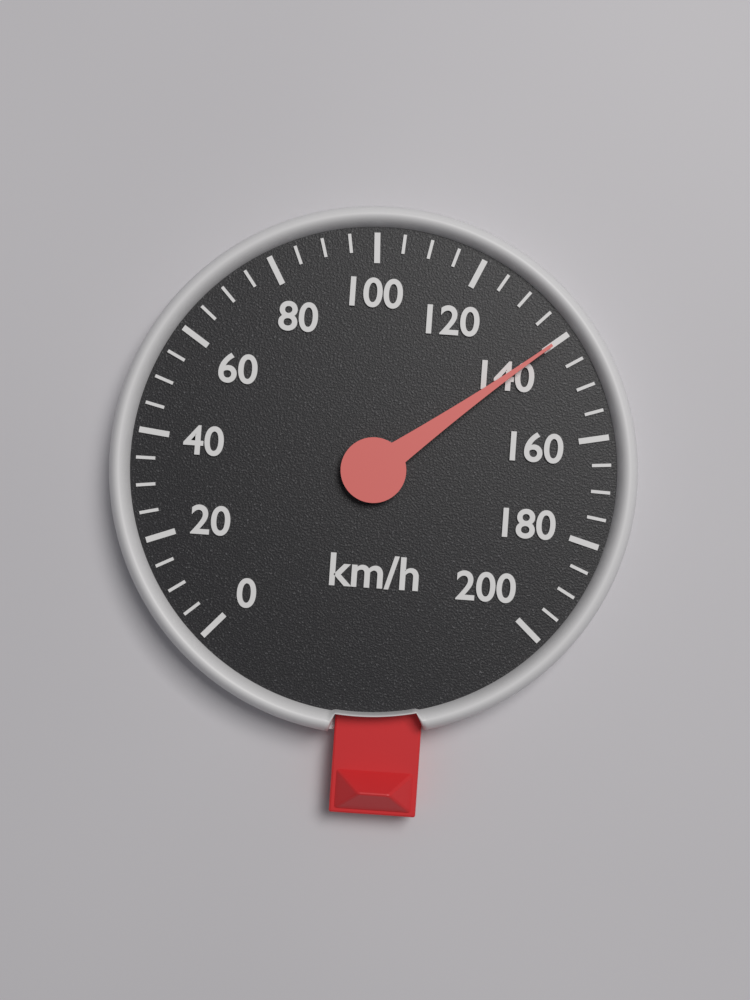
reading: 140 km/h
